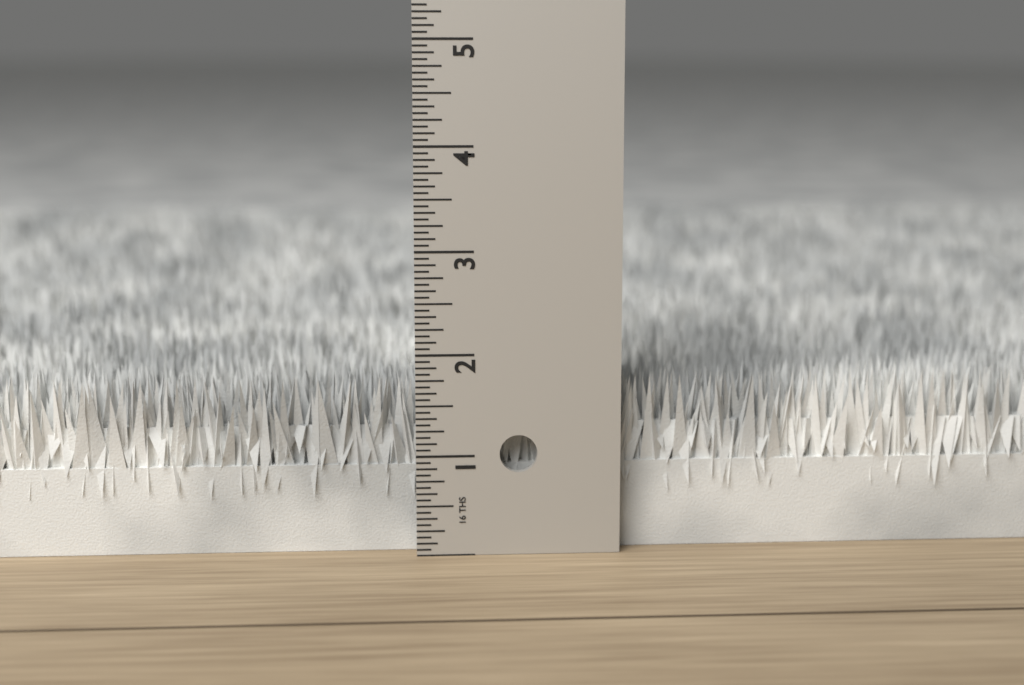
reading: 1.7500 in
